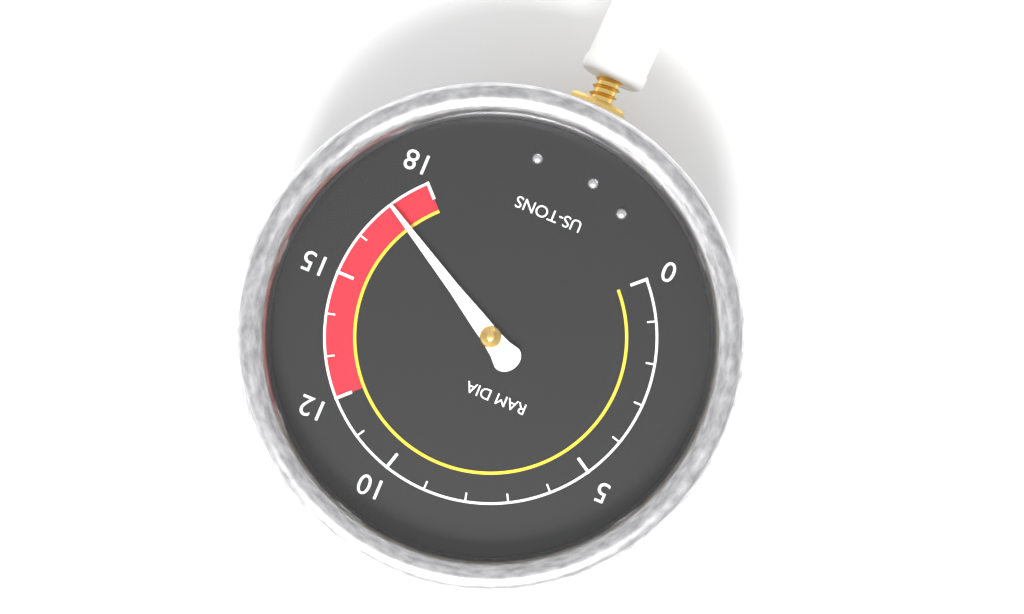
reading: 17 US-TONS
